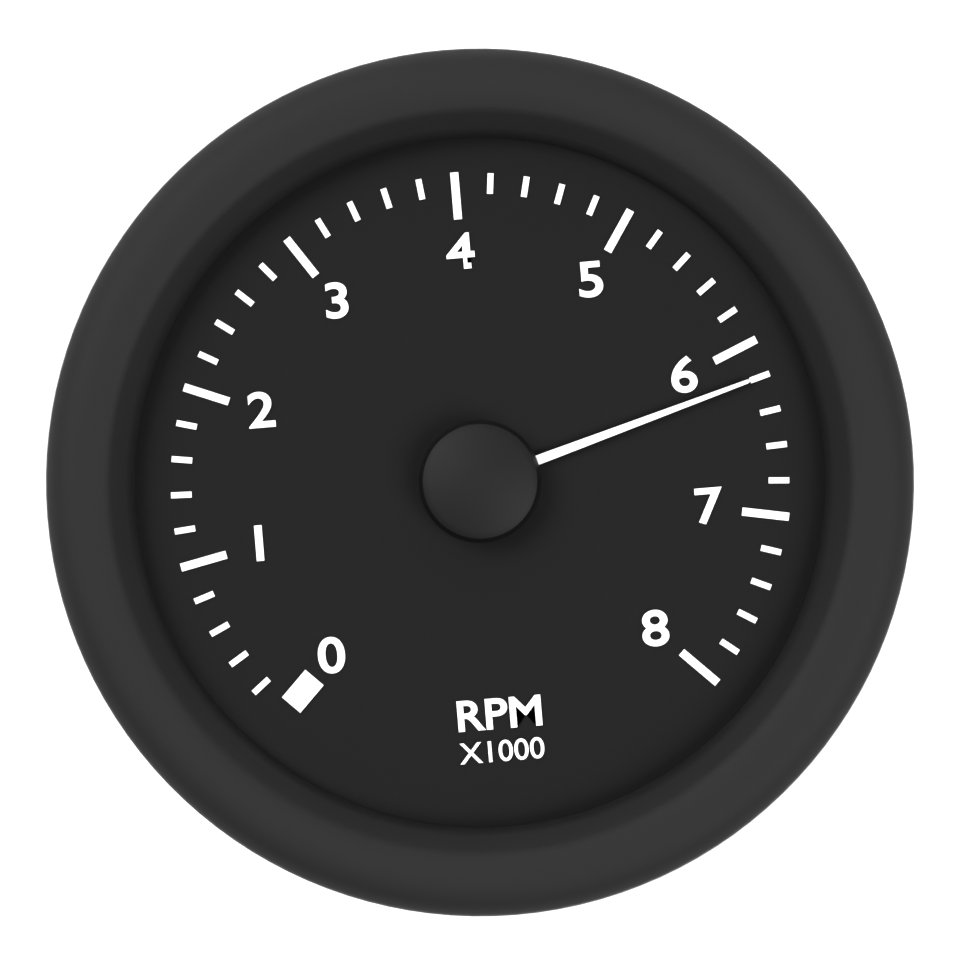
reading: 6.2 RPM x1000
